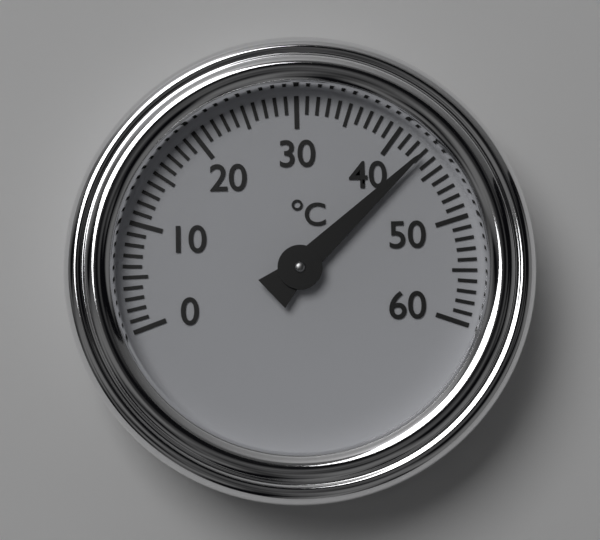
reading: 43 °C
